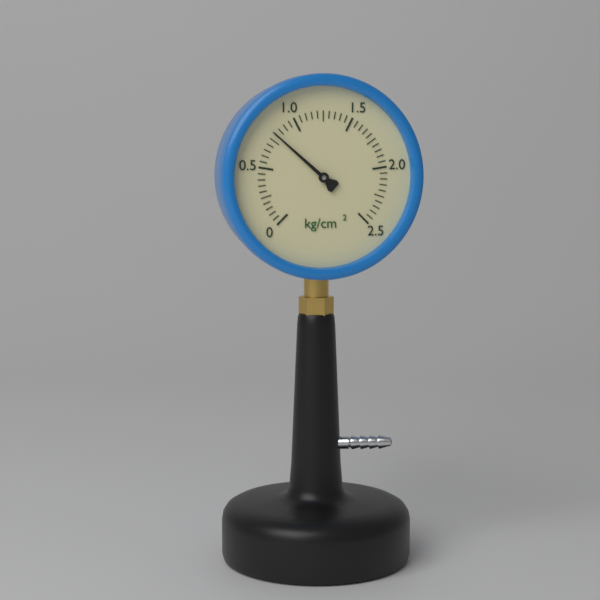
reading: 0.80 kg/cm²
